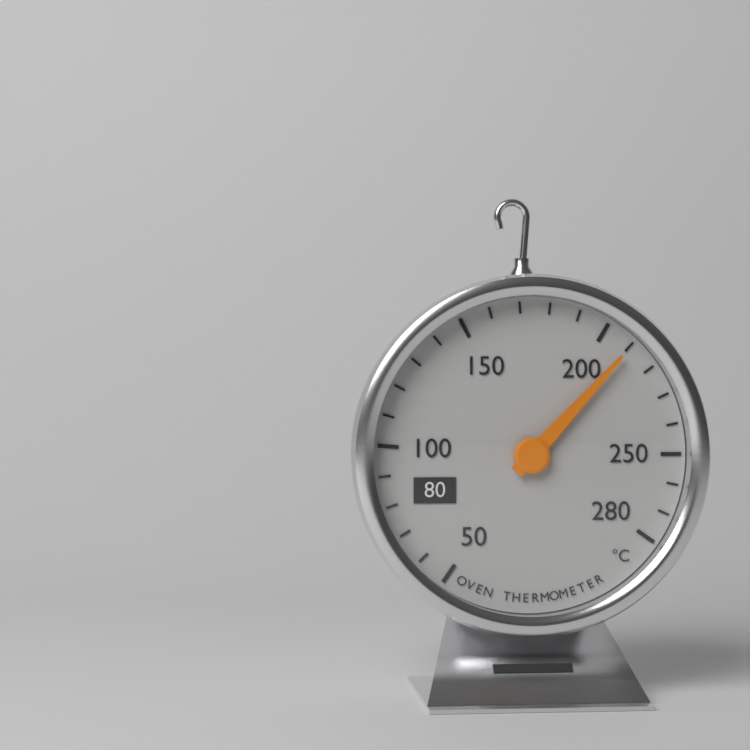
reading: 210 °C
